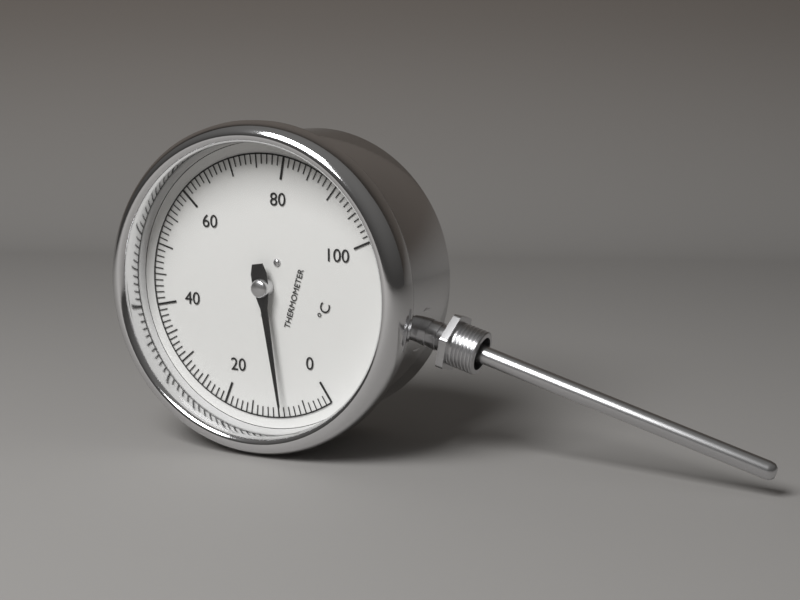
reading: 9 °C
